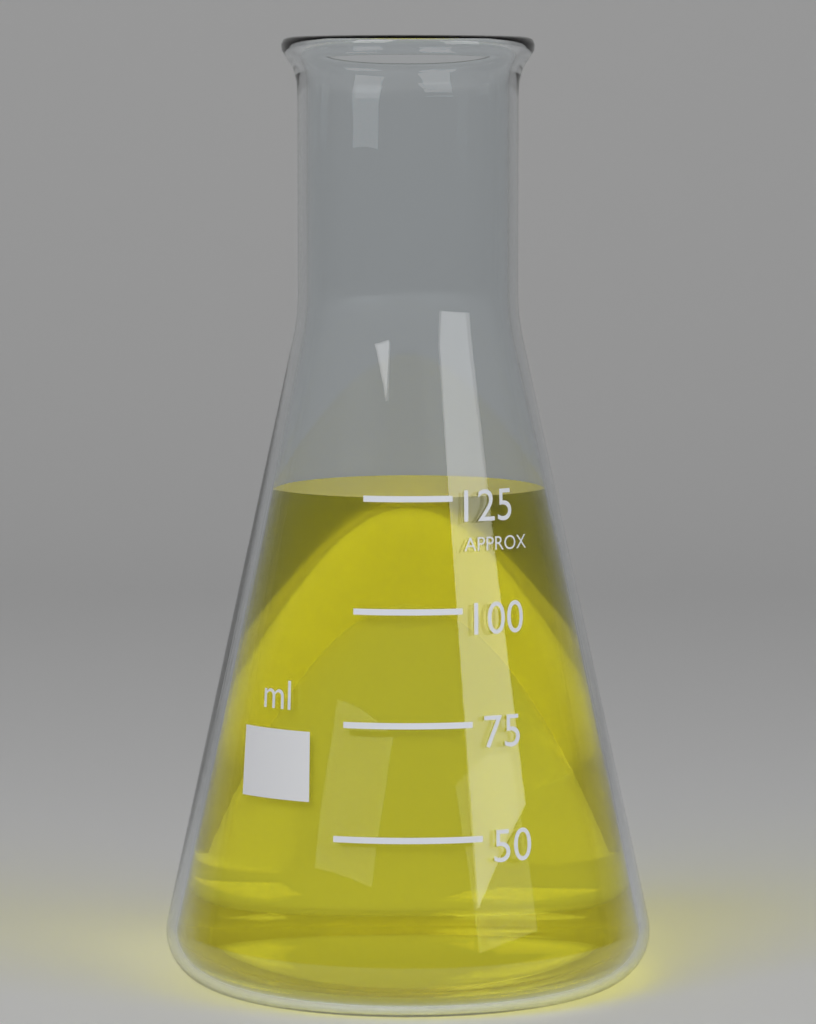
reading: 125 ml
